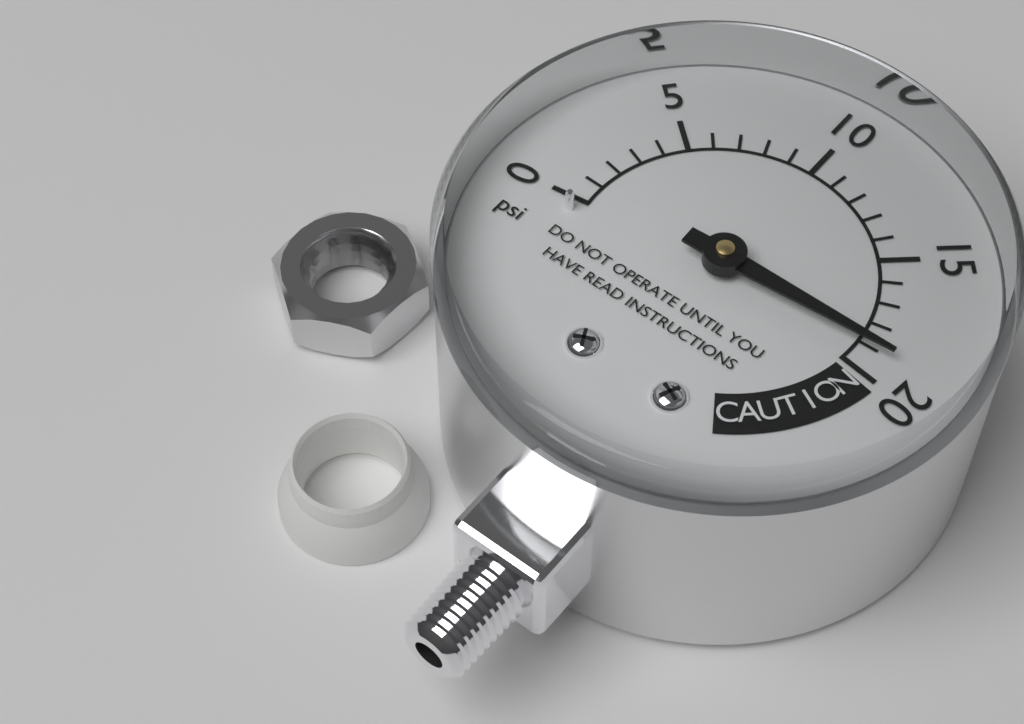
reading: 19 psi
